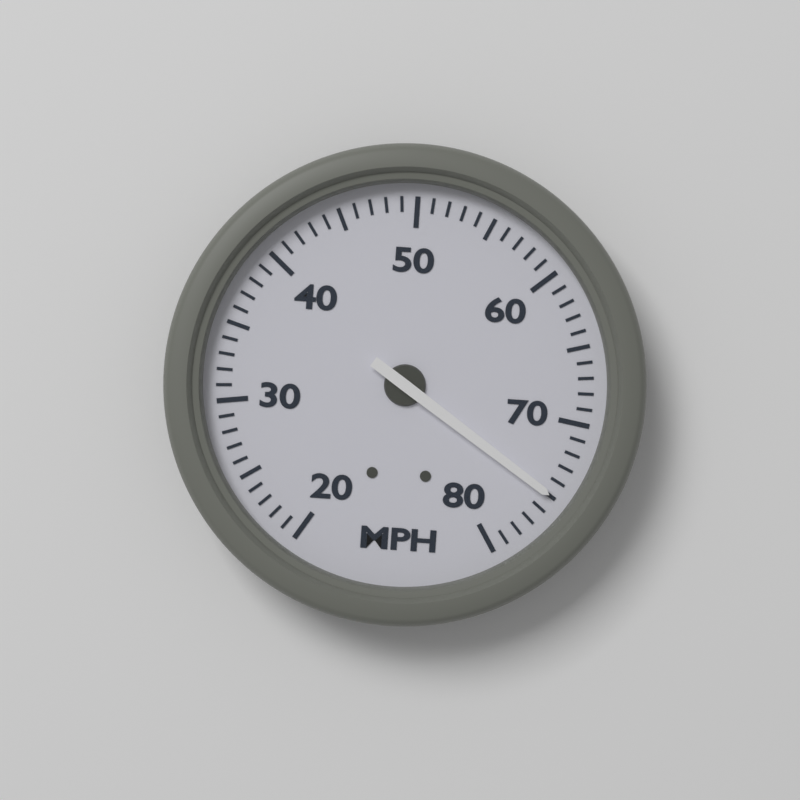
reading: 75 MPH
